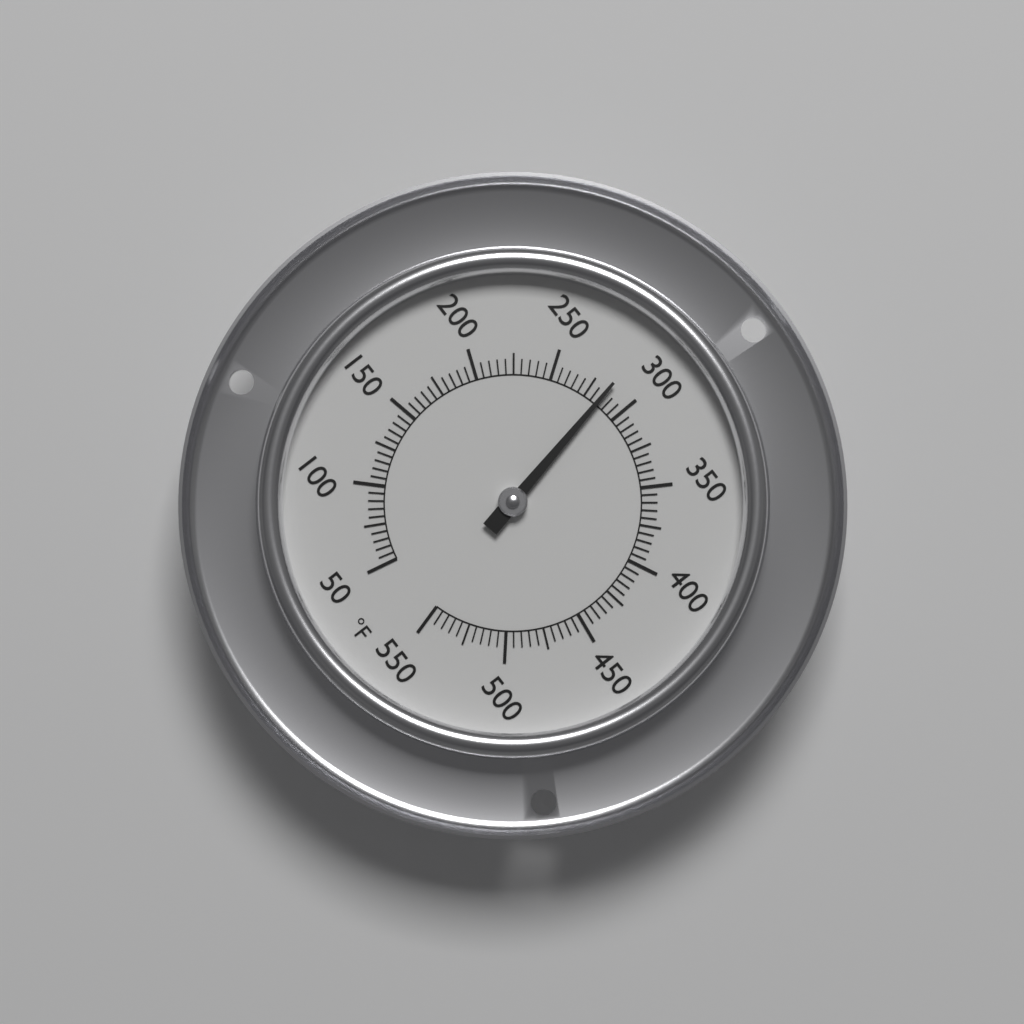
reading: 285 °F
